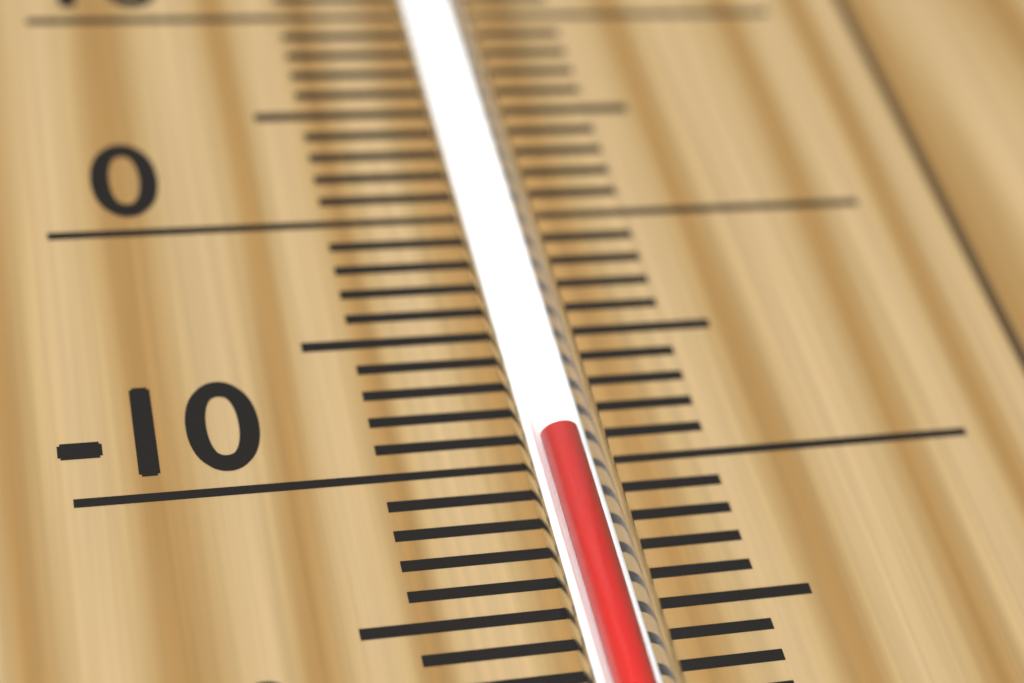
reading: -10 °C
